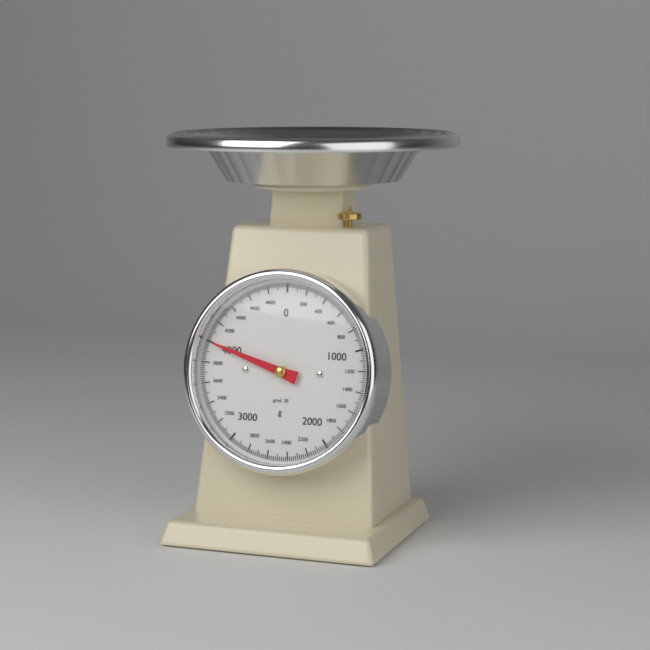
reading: 4000 g
